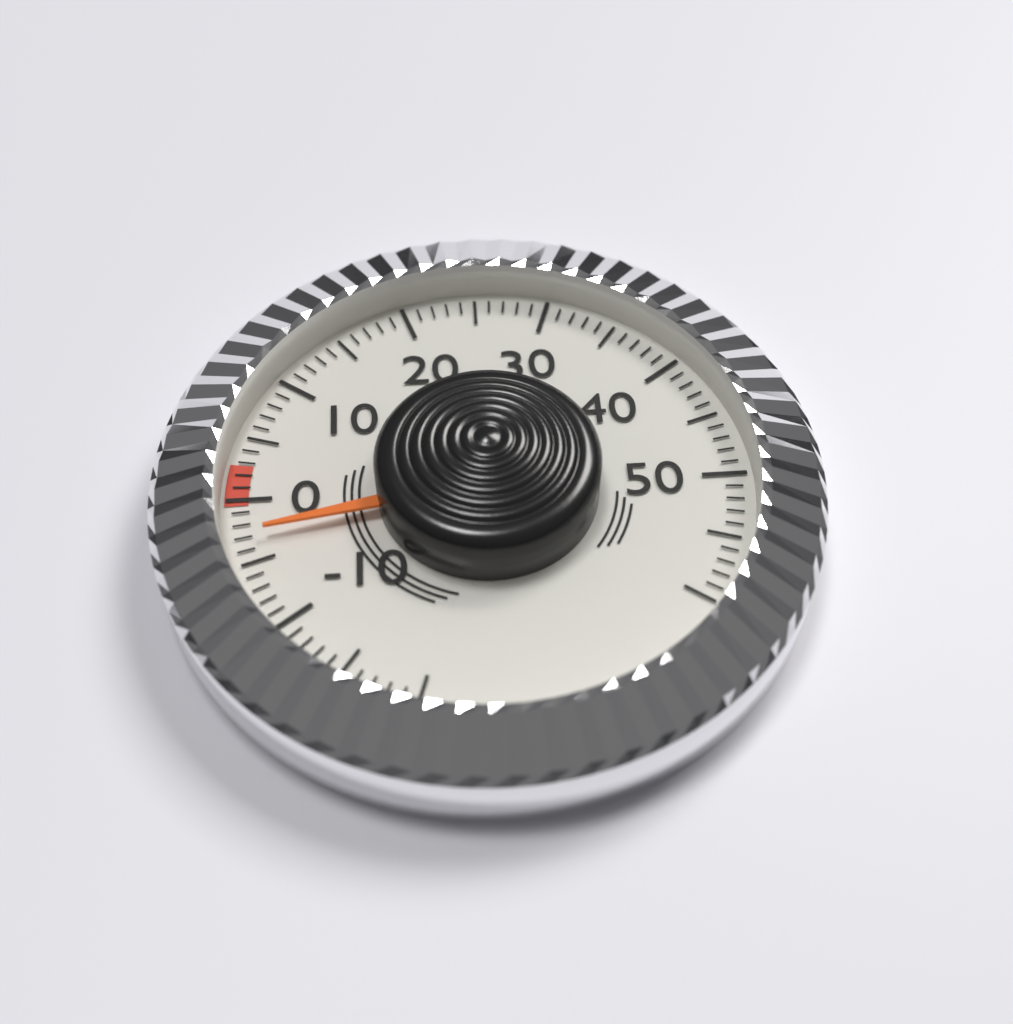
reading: -3 (no unit)
